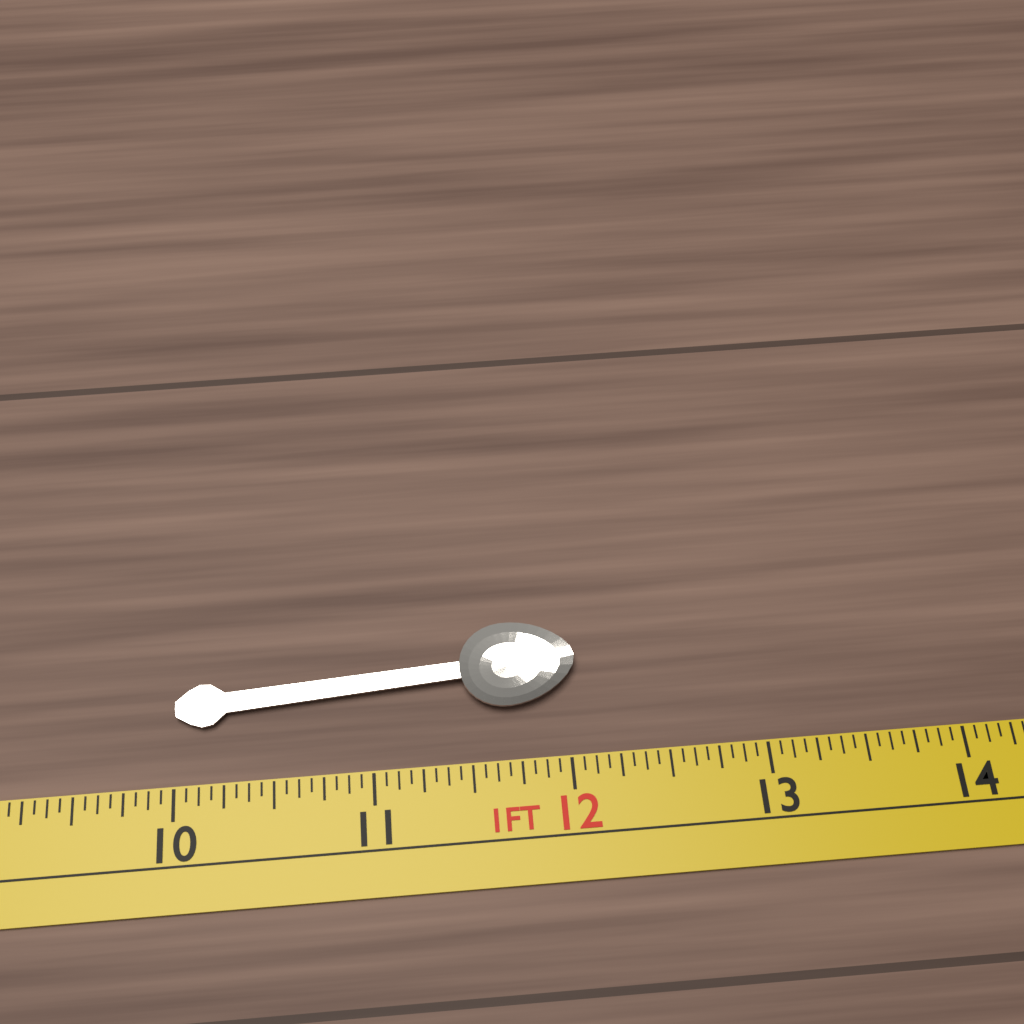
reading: 12.0625 in
